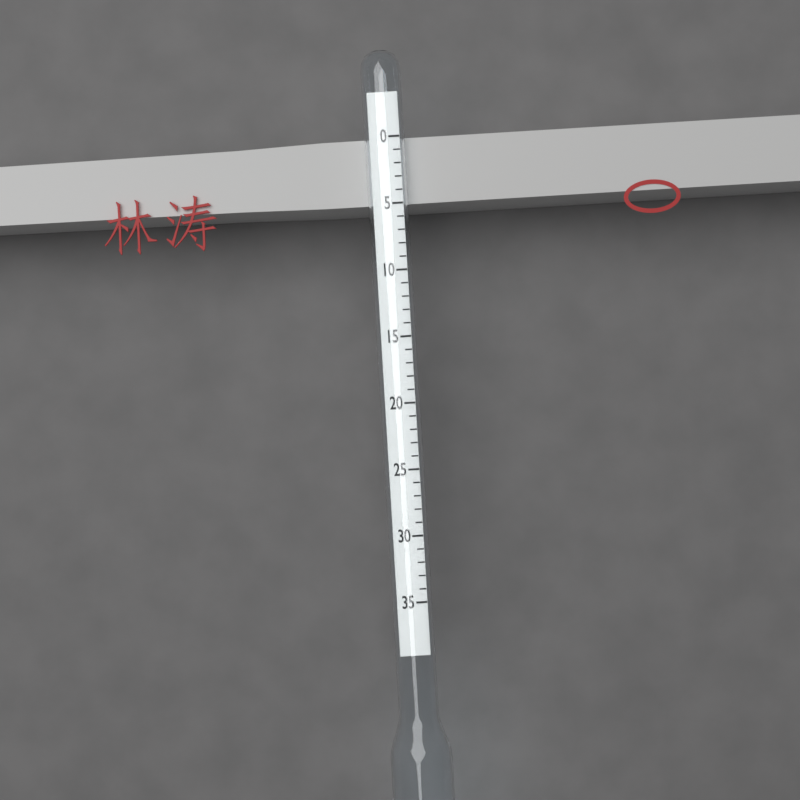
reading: 5 (no unit)
